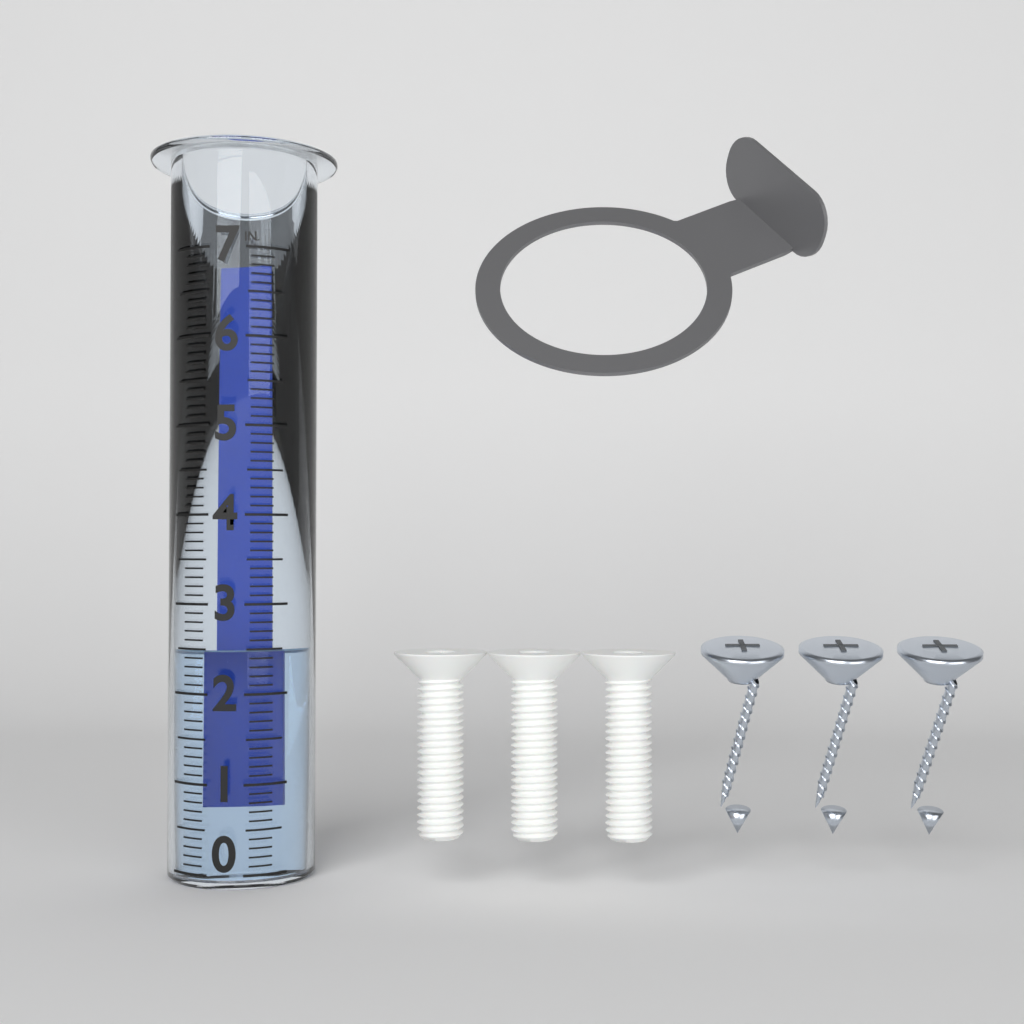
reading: 2.5 in
